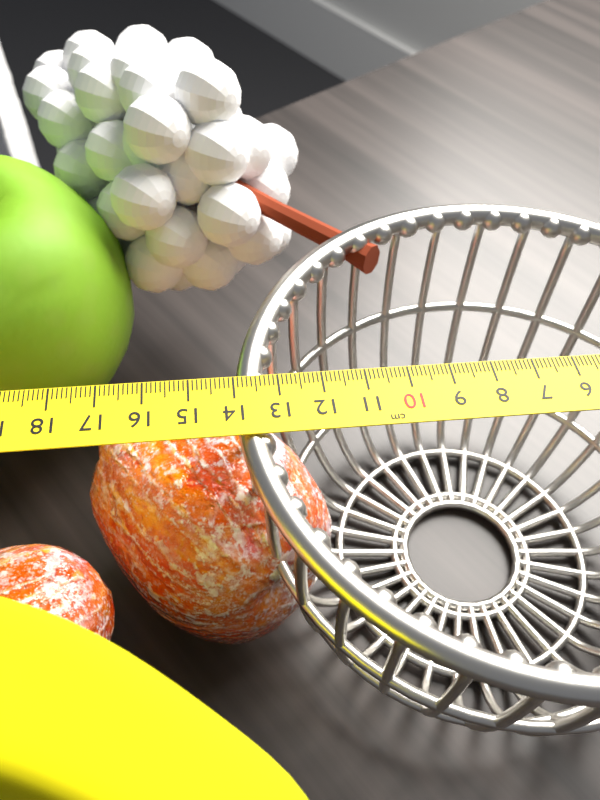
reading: 14.0 cm
